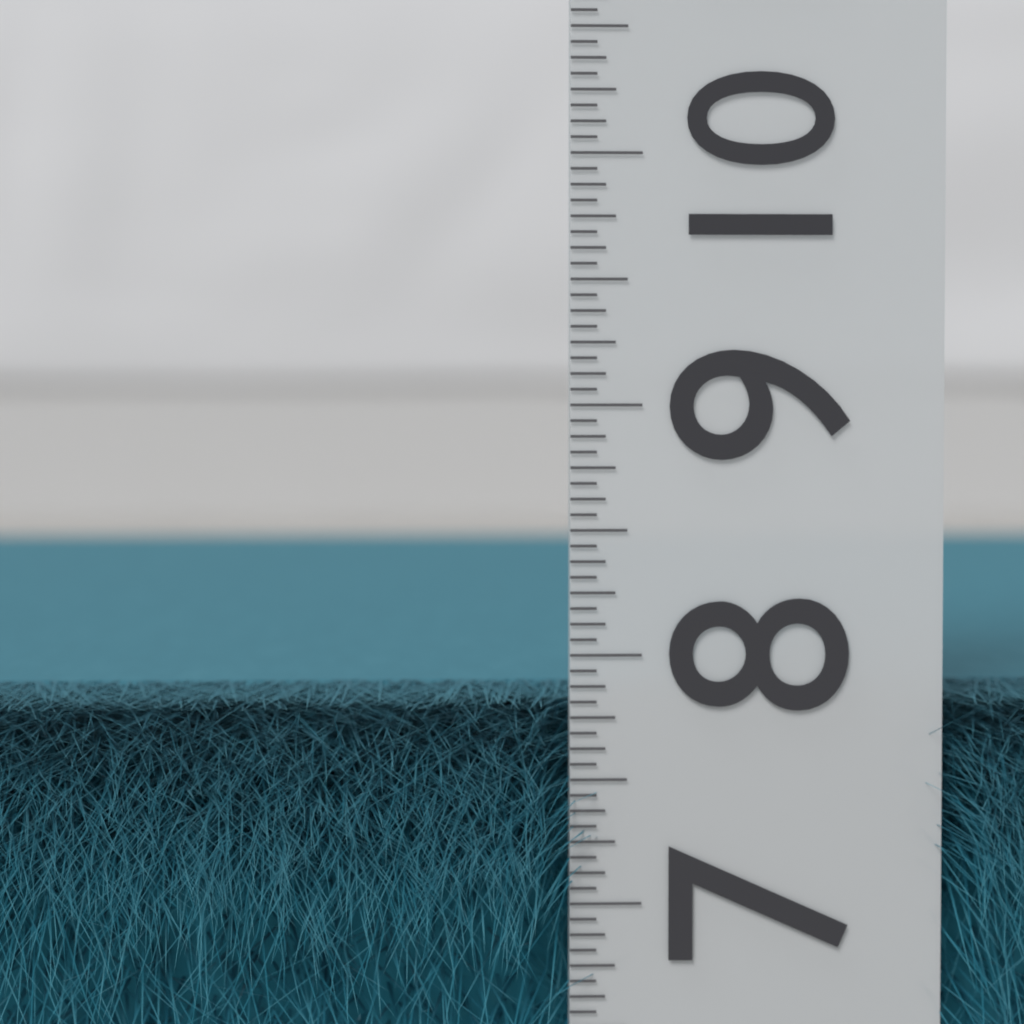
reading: 7.8125 (no unit)
